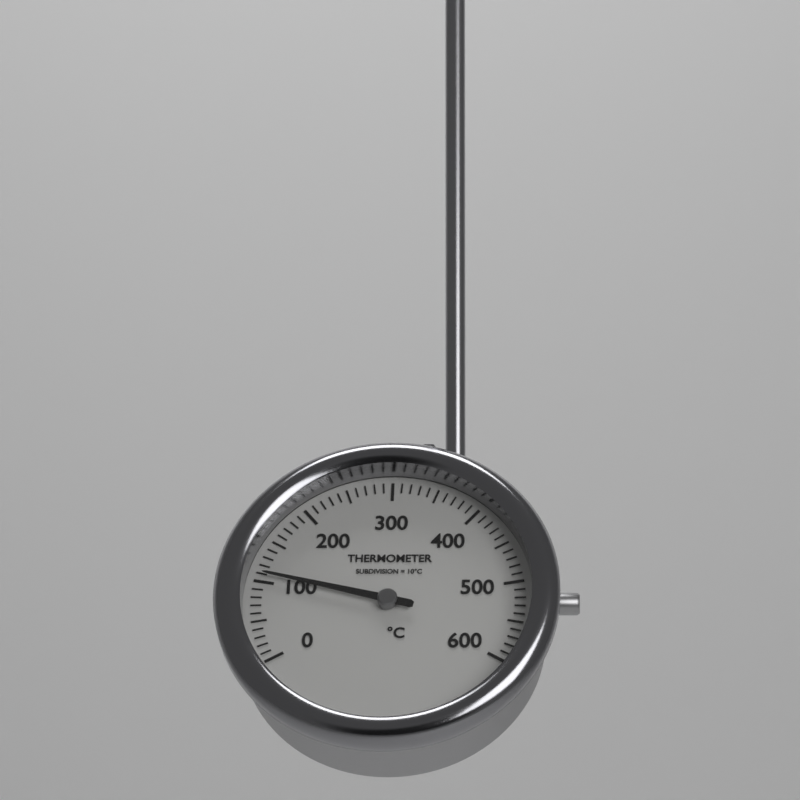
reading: 110 °C
